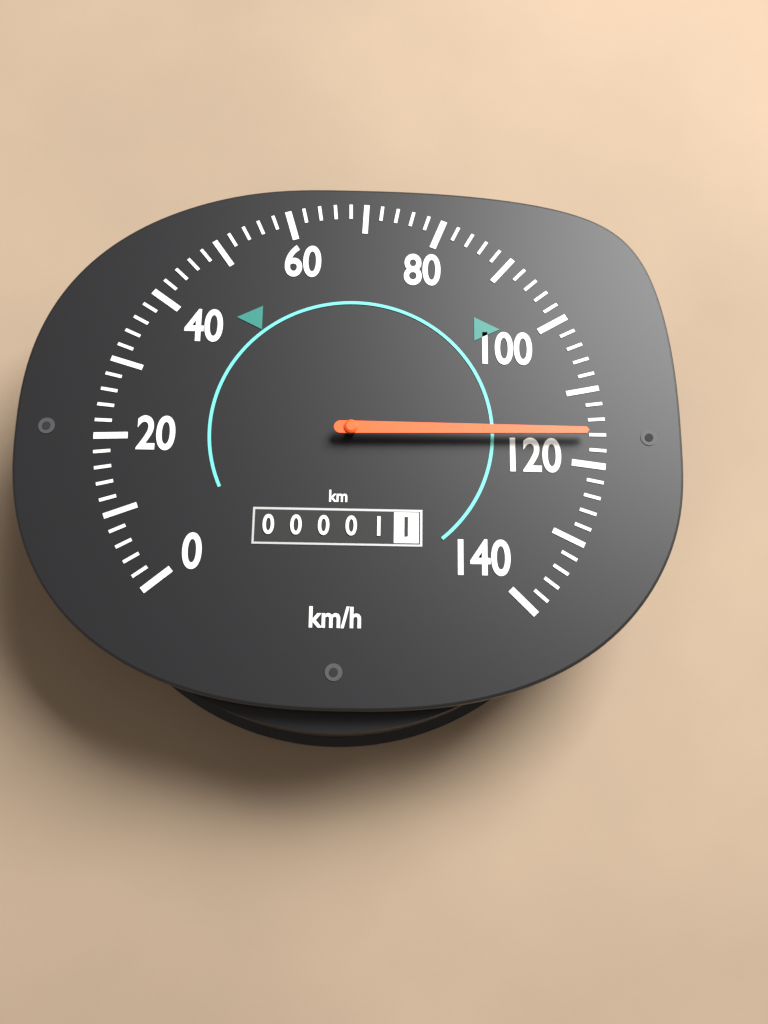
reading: 116 km/h
